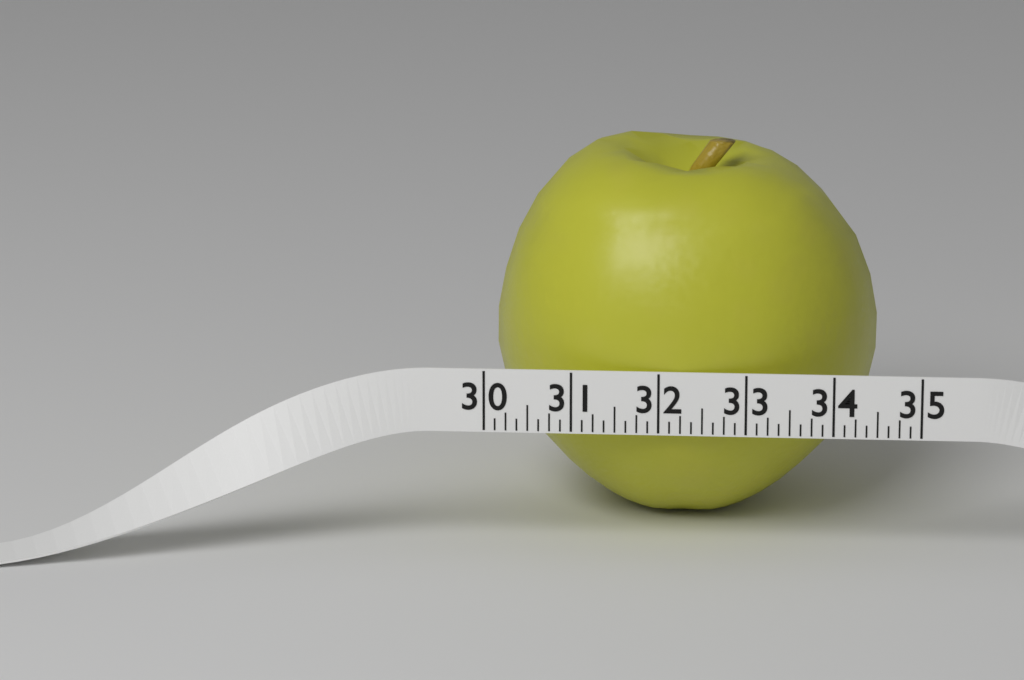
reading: 34.500 (no unit)
